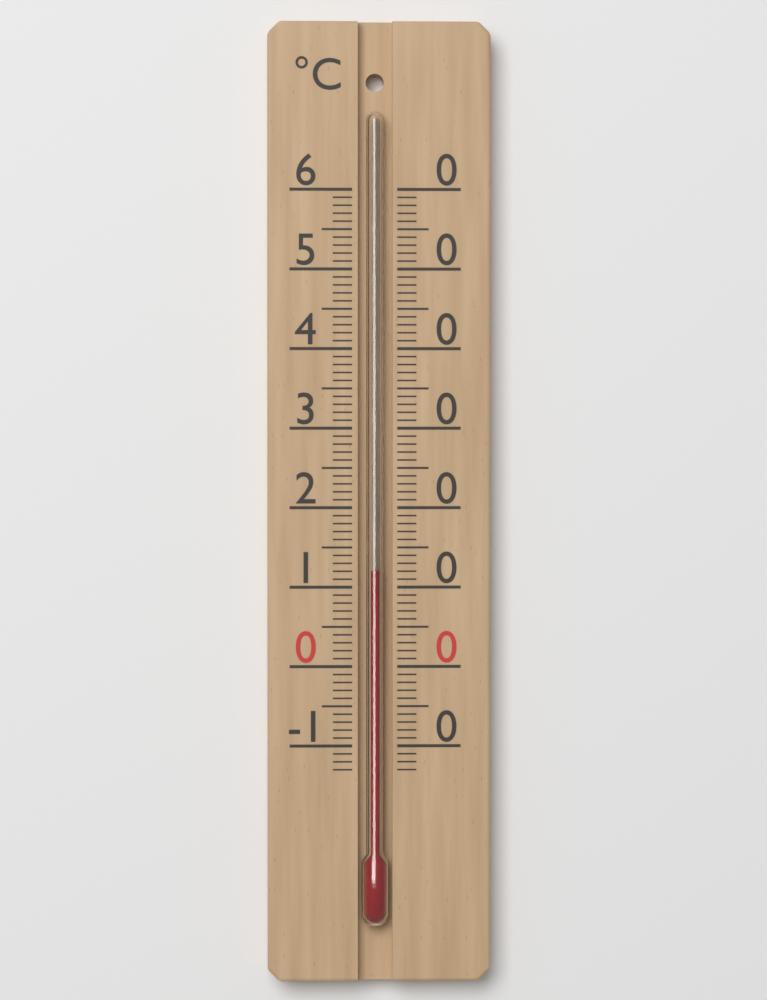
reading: 12 °C
